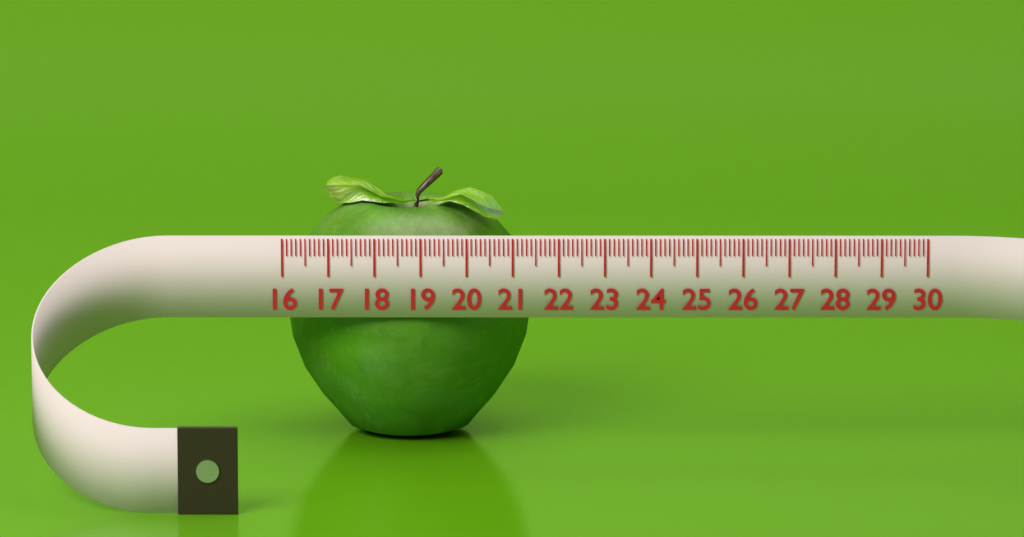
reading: 21.4 (no unit)
